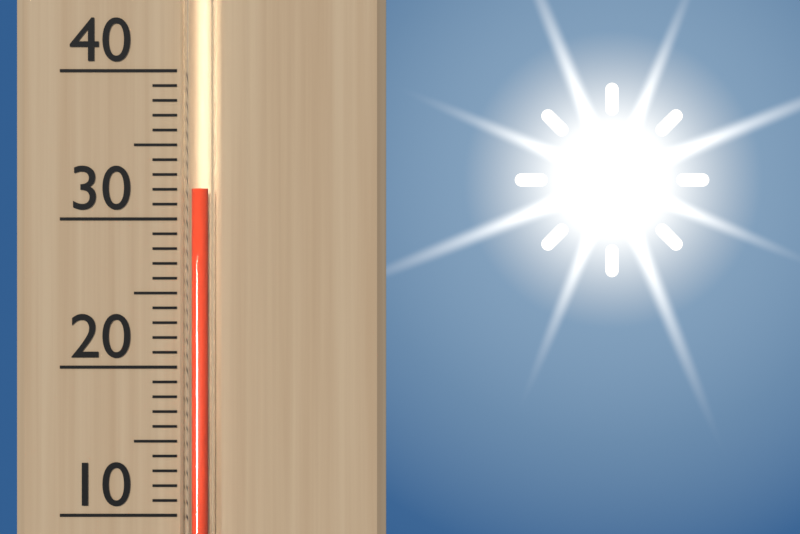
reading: 32 (no unit)
